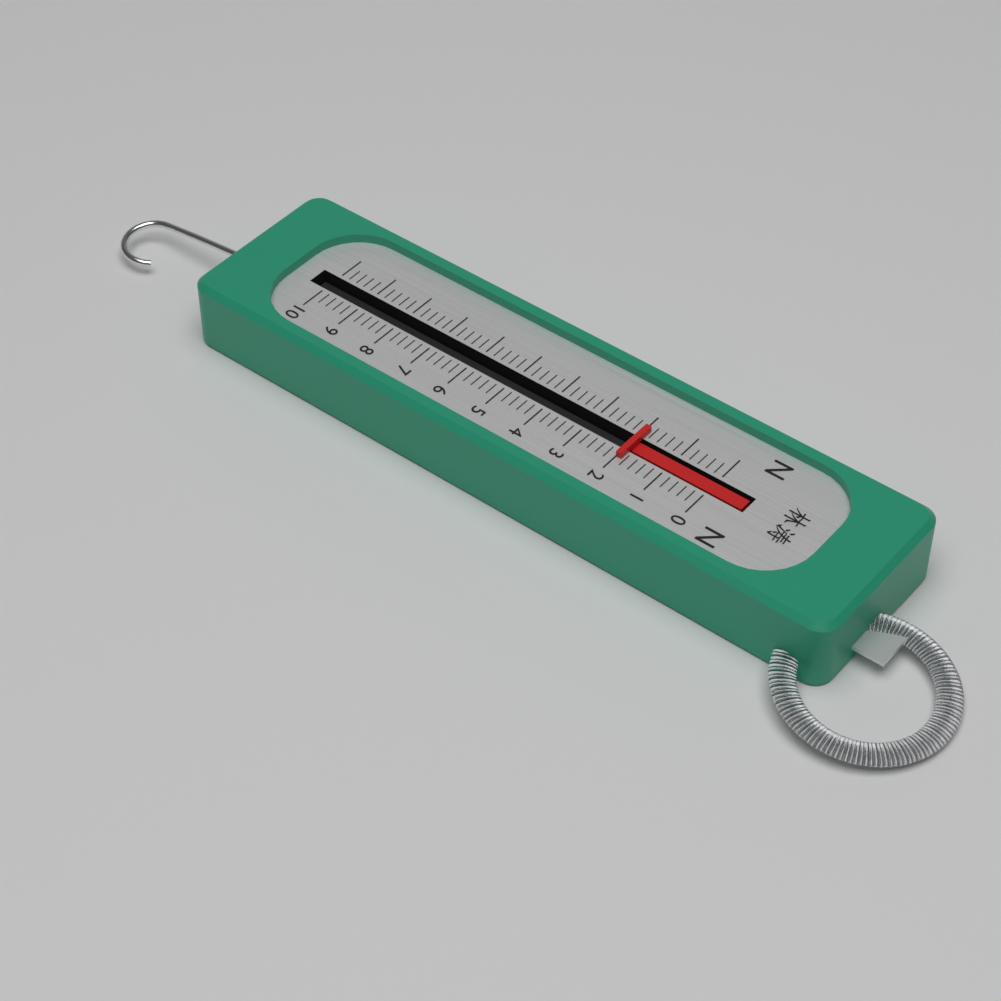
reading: 2.0 N
